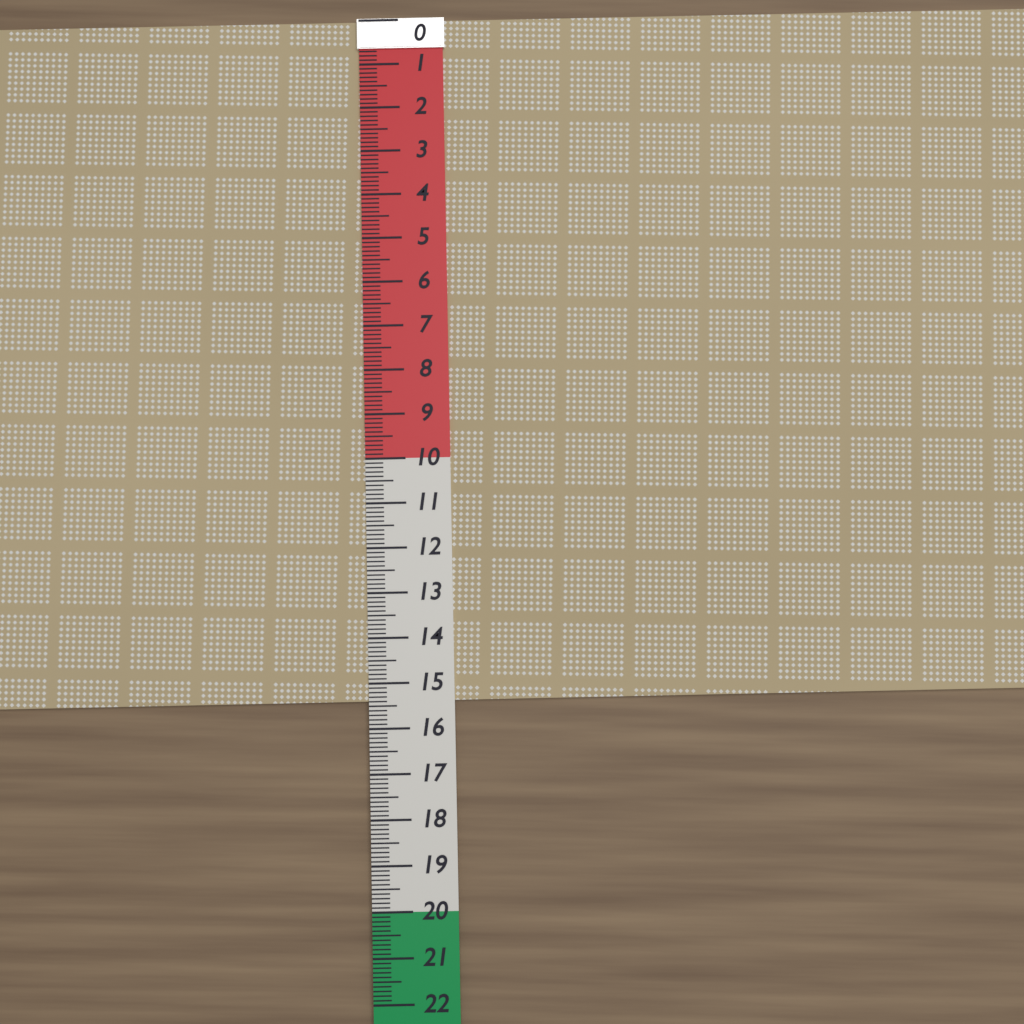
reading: 15.4 (no unit)
